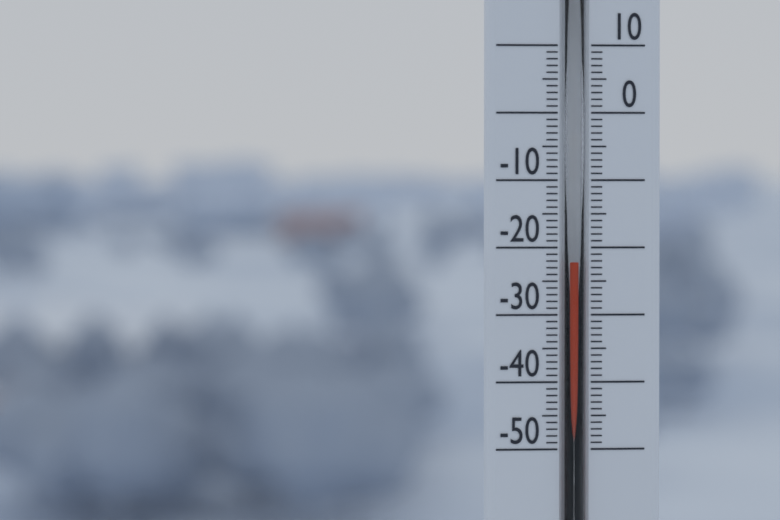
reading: -22 (no unit)
